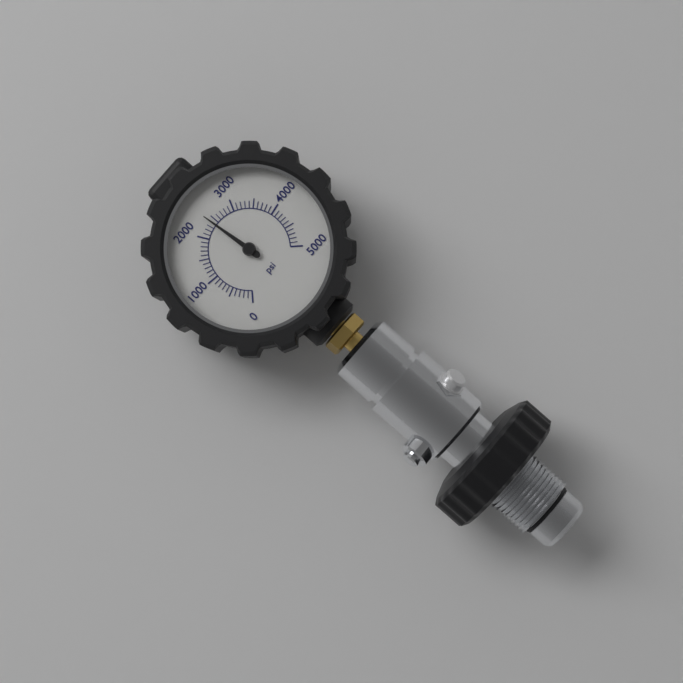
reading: 2400 psi
